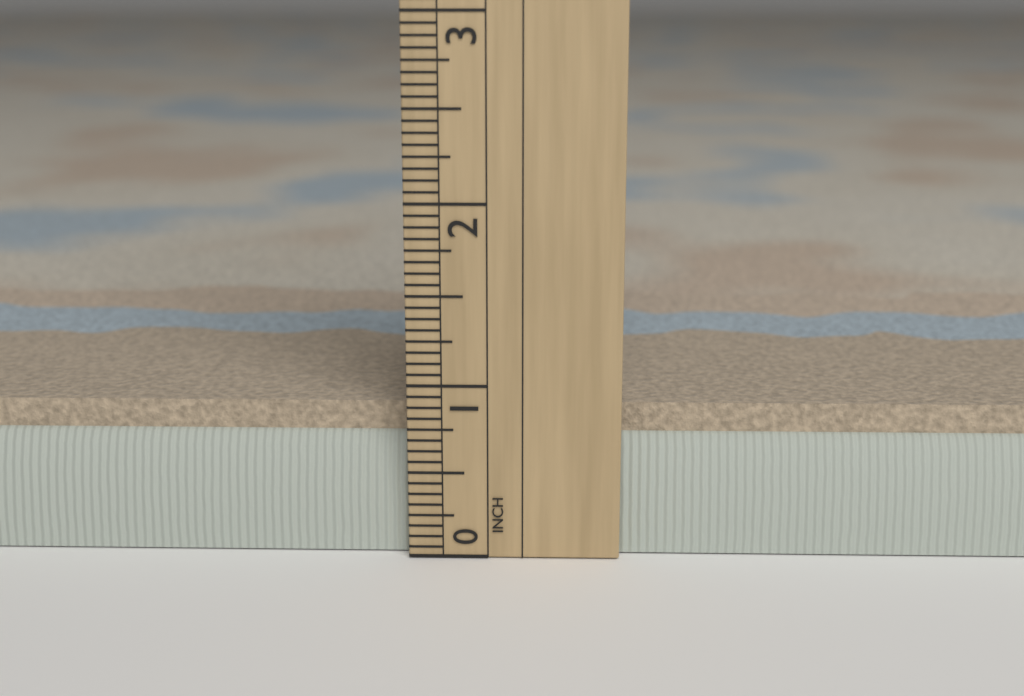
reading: 0.8750 in
